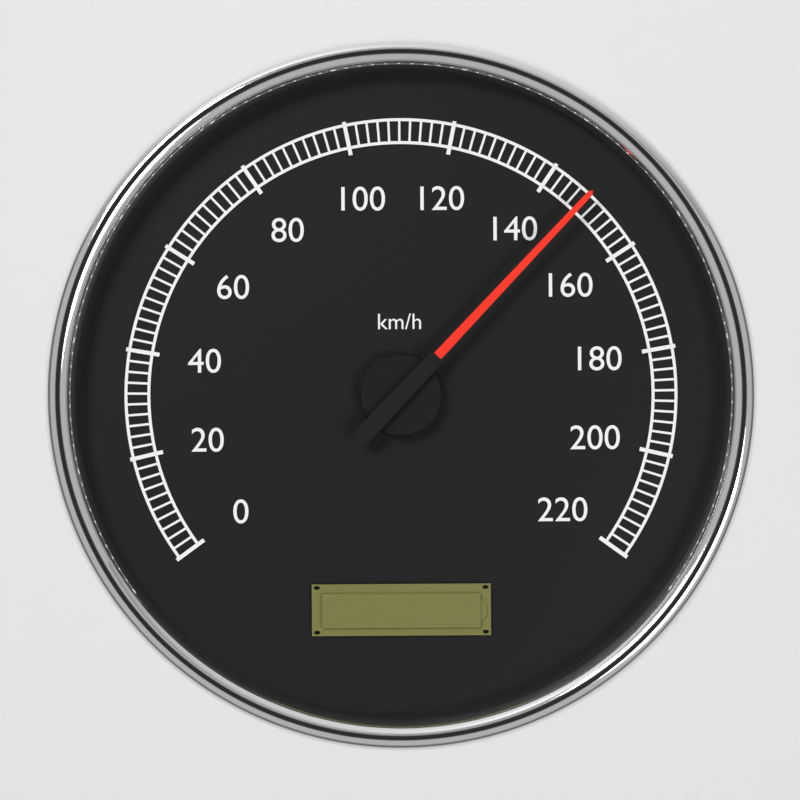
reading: 148 km/h
